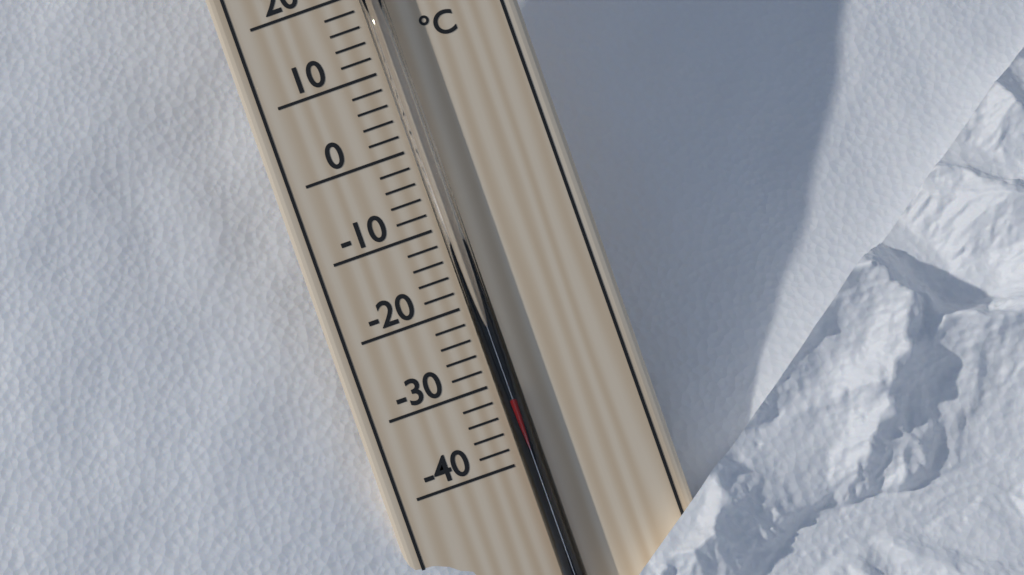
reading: -32 °C
